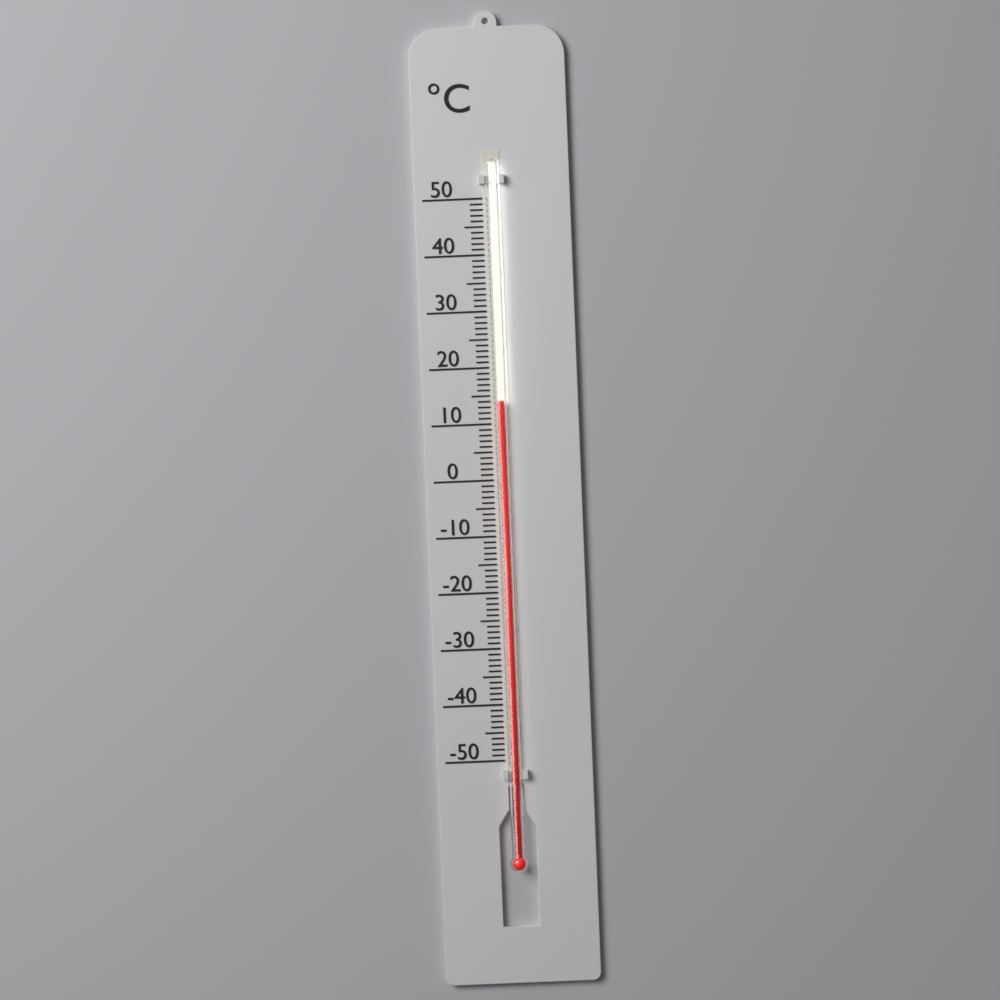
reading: 14 °C
